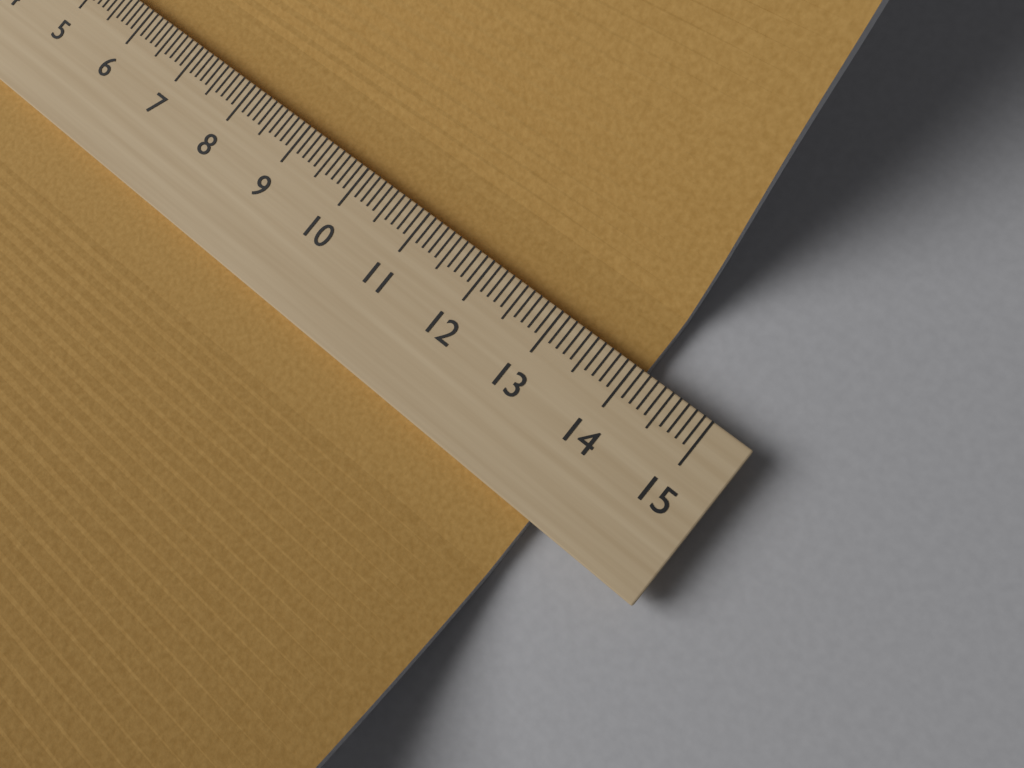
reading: 14.1 (no unit)
